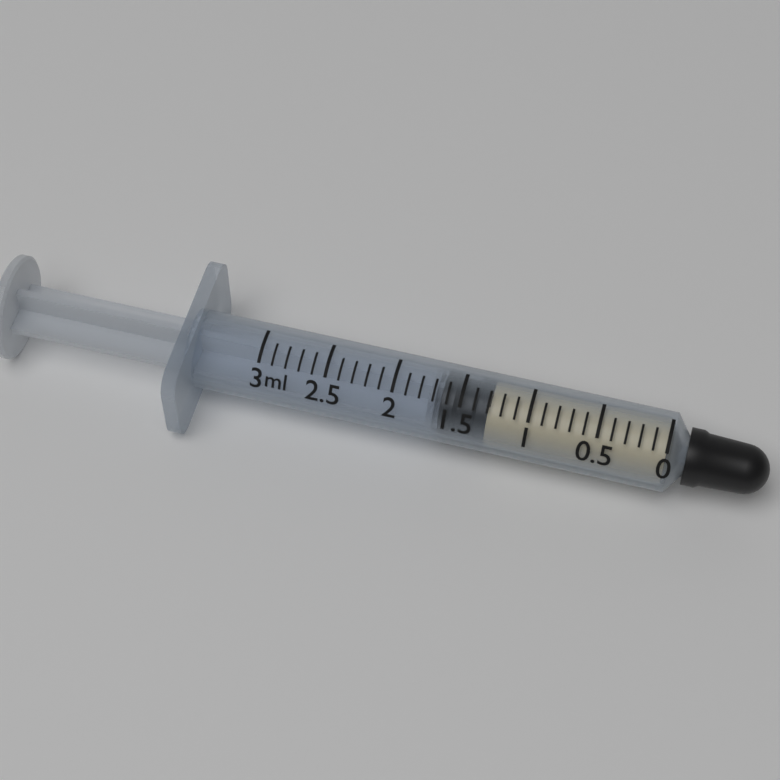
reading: 1.3 ml
